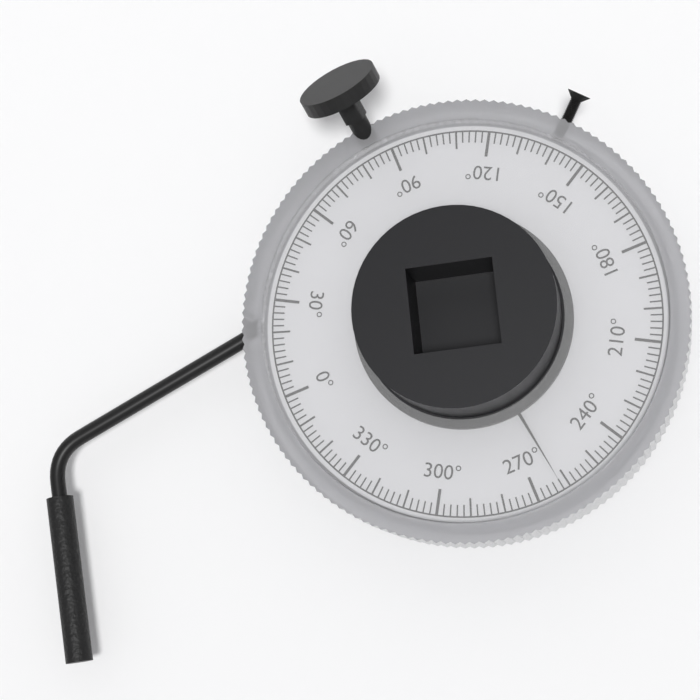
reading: 262 °
